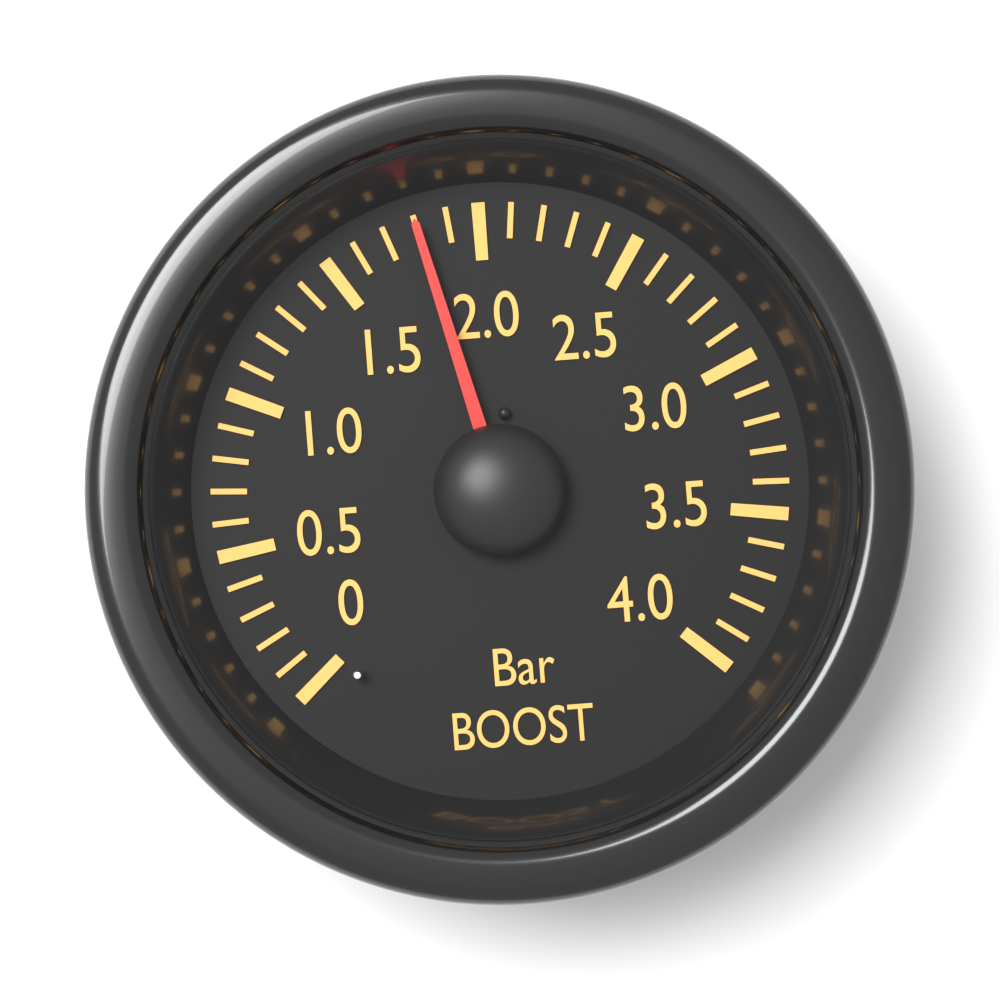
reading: 1.8 bar
